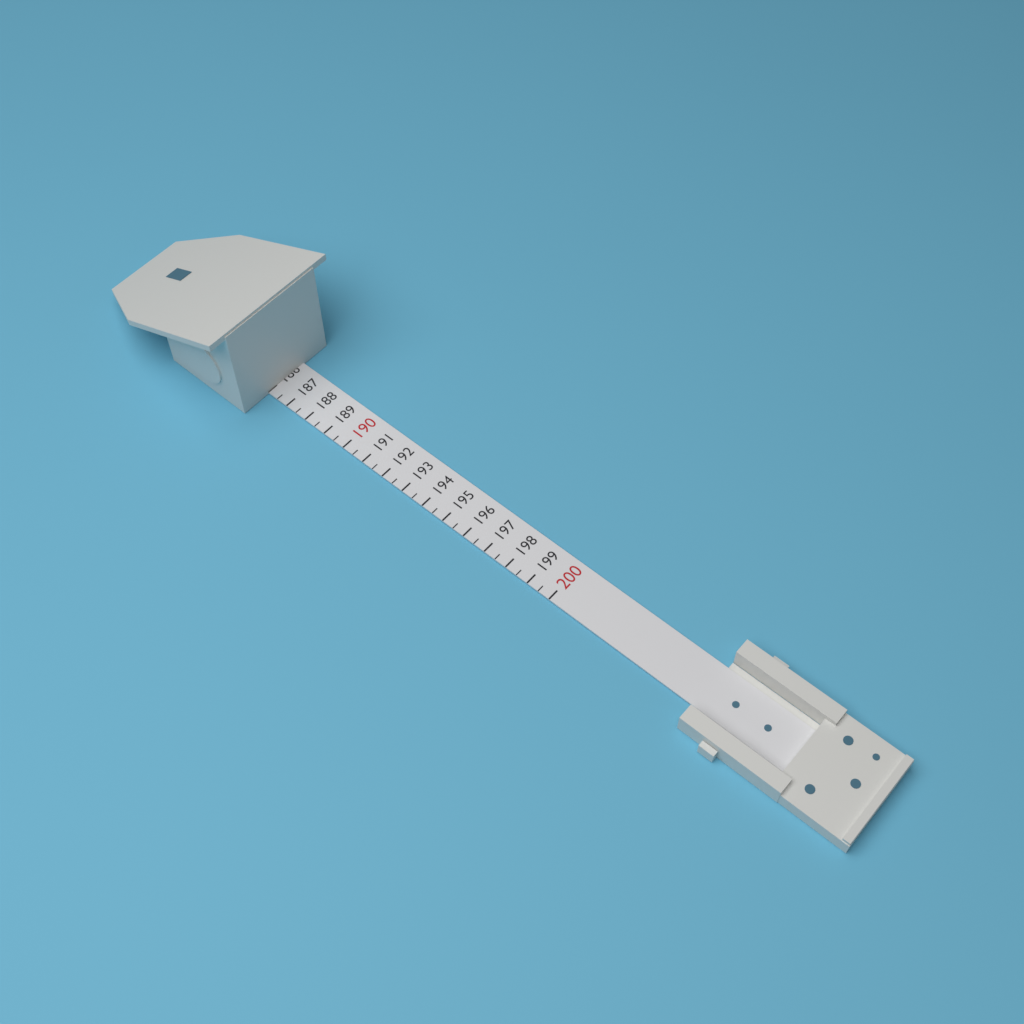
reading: 186.0 (no unit)
